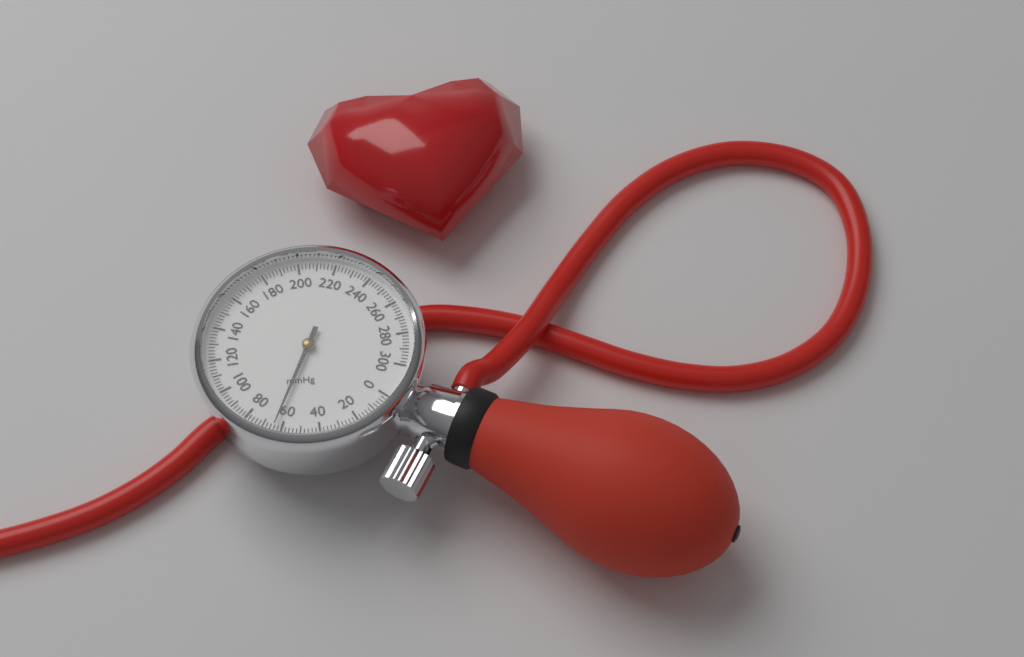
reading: 64 mmHg
